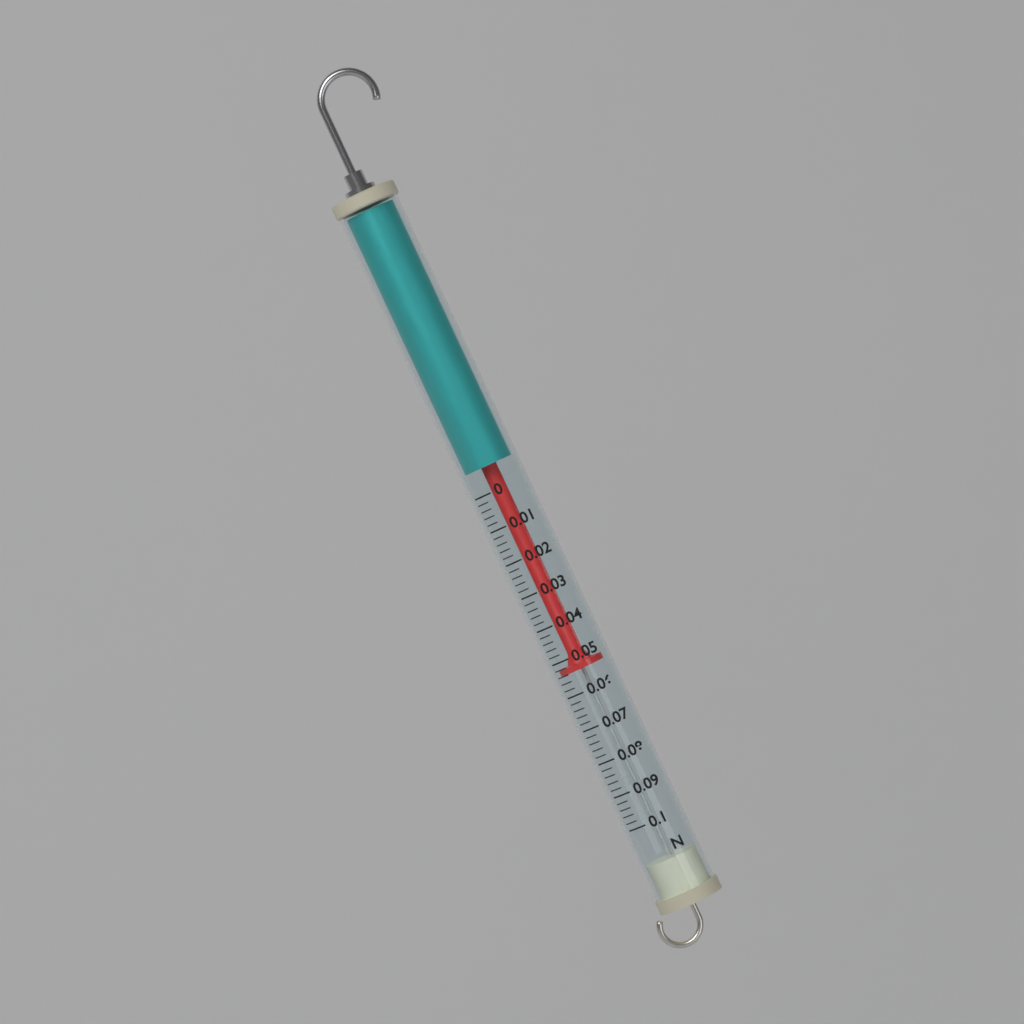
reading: 0.054 N
